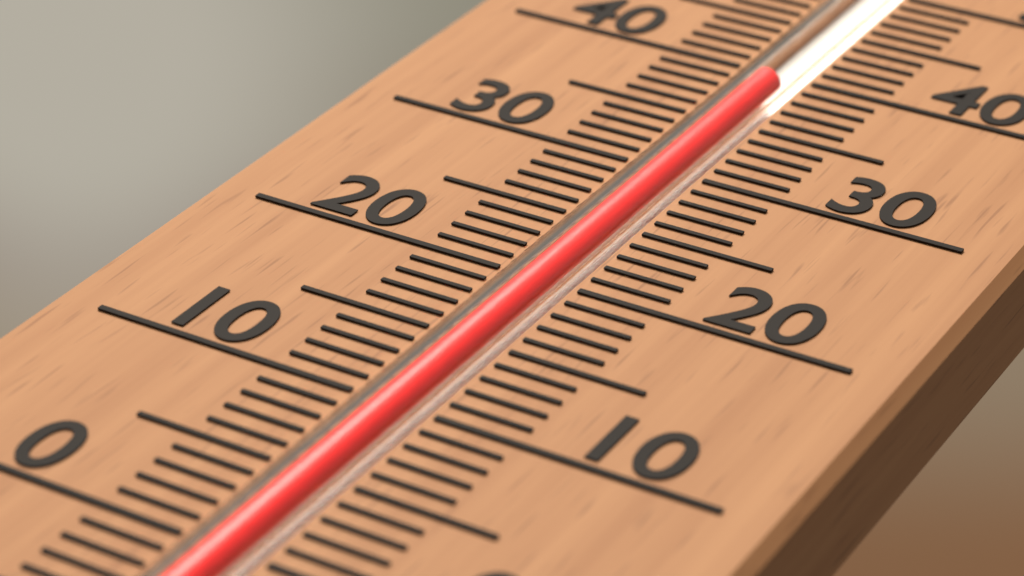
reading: 39 (no unit)
